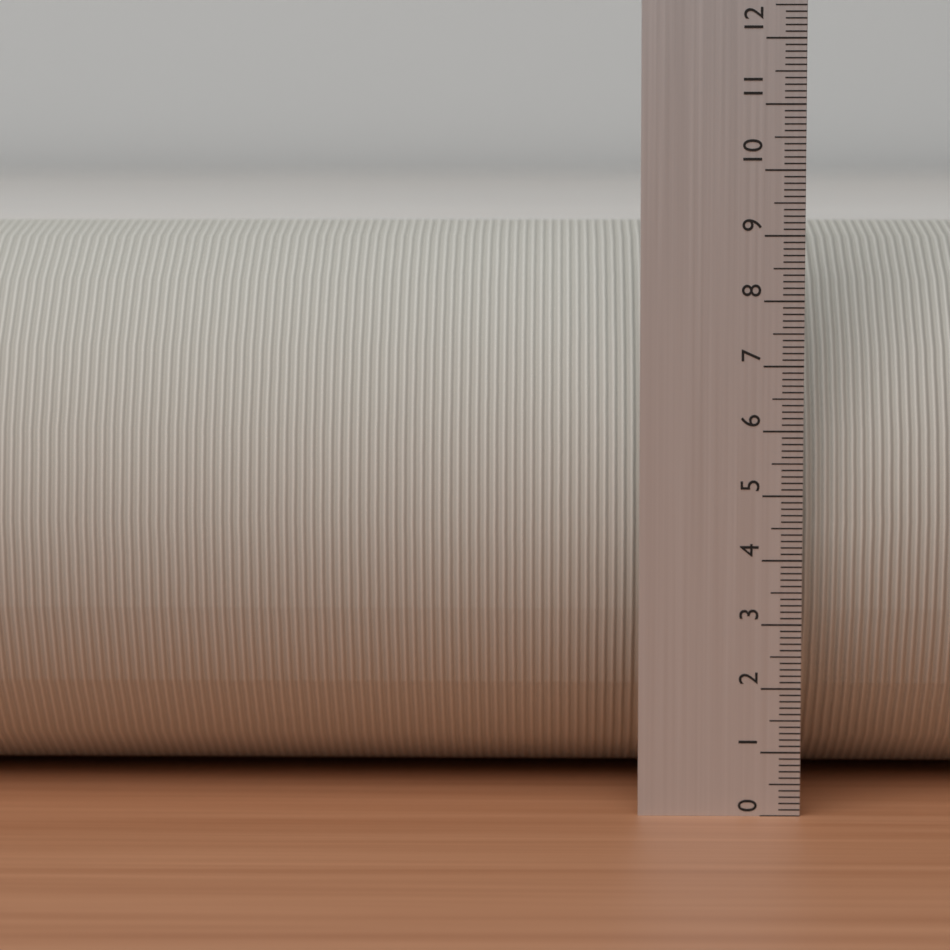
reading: 9.1 (no unit)
